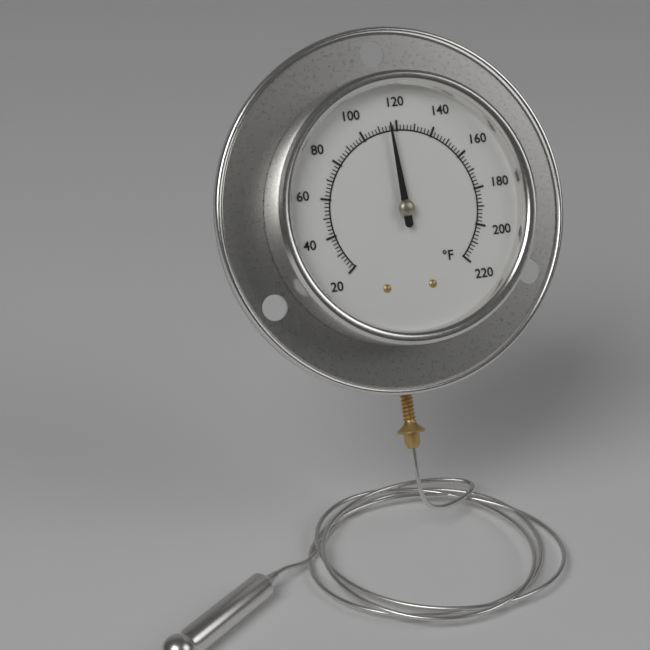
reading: 116 °F
